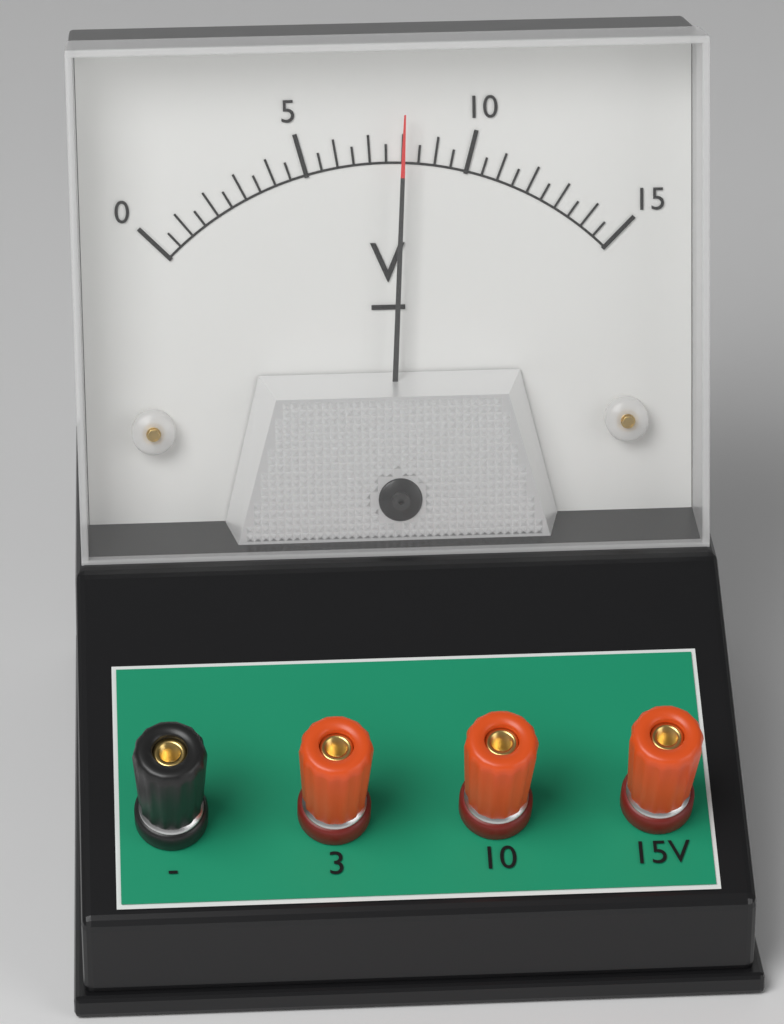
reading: 8.0 V
